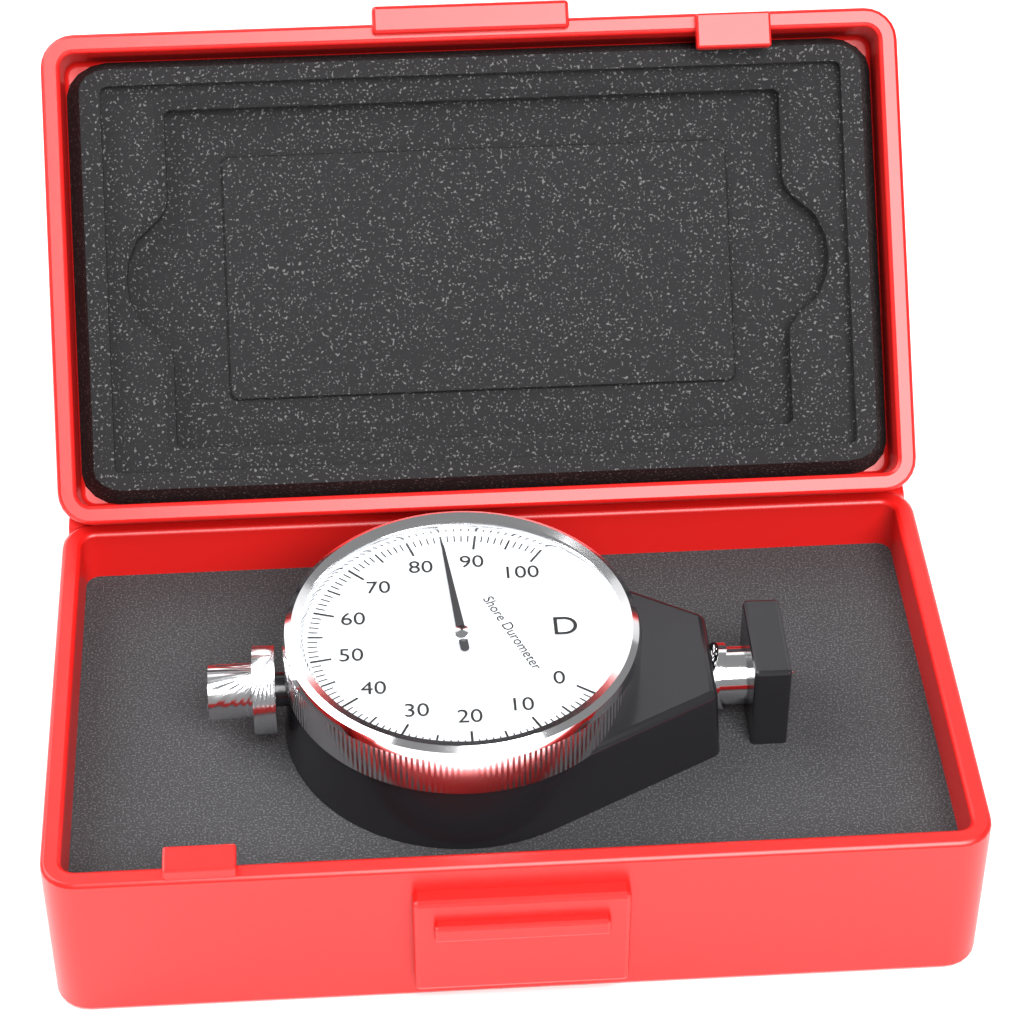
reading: 85 Shore D
